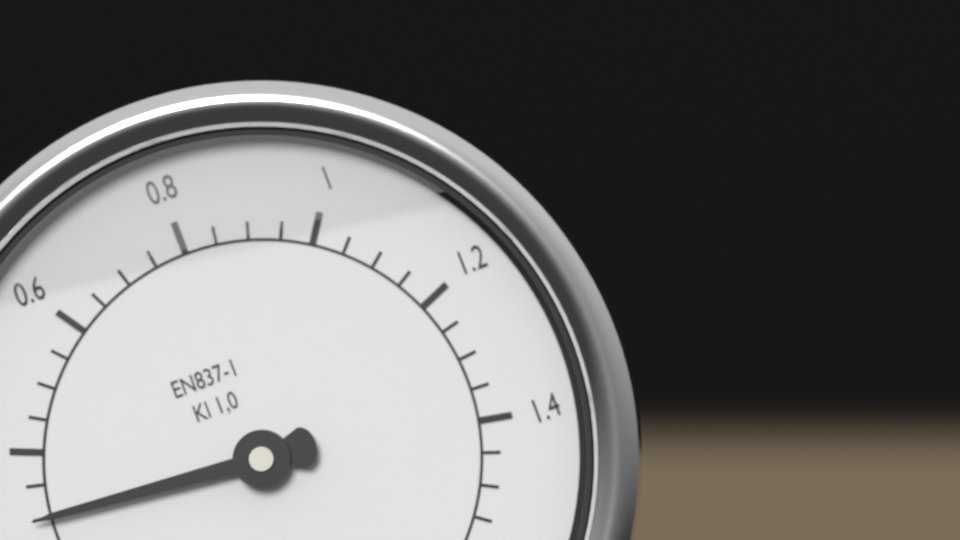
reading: 0.30 MPa
